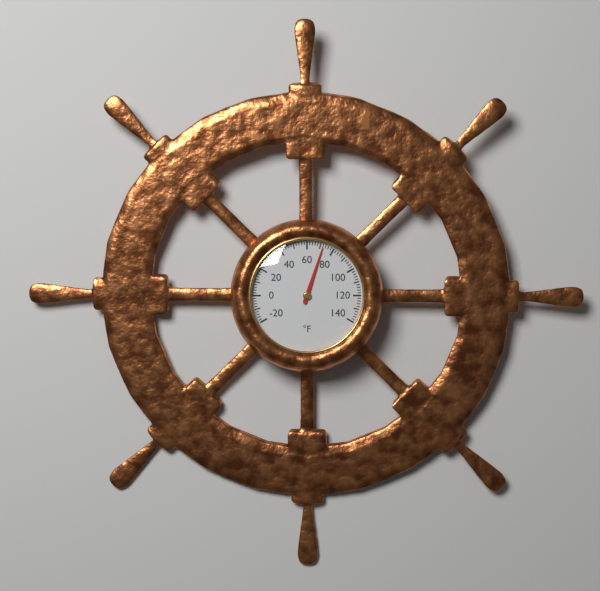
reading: 72 °F
